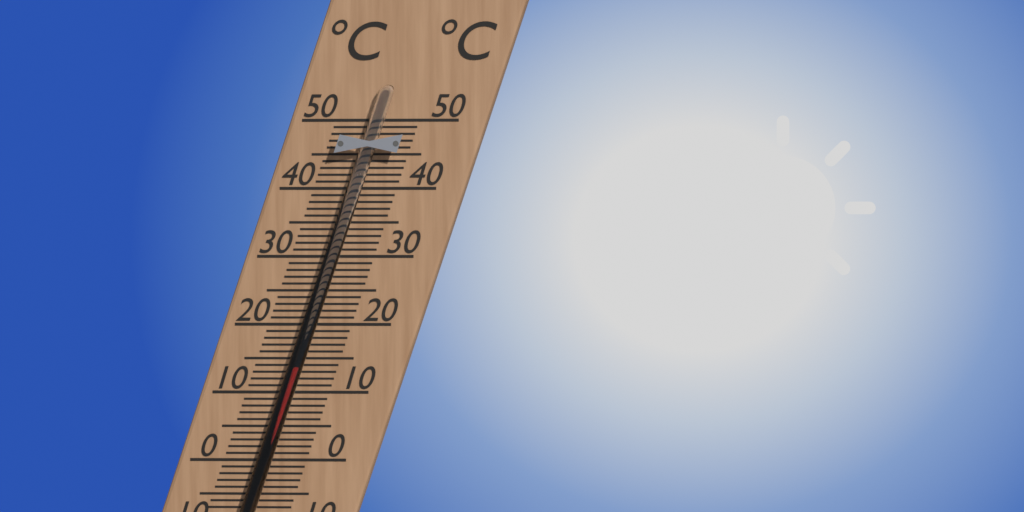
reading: 14 °C
